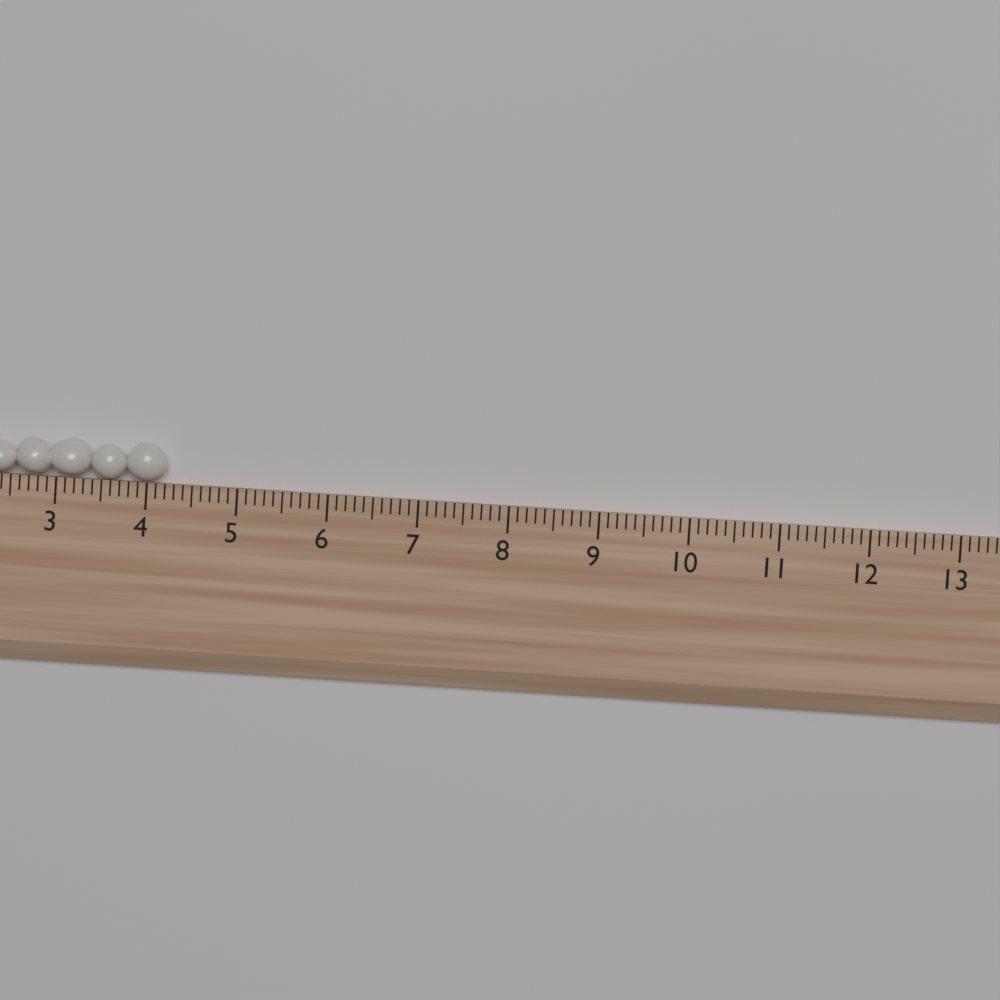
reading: 4.2 (no unit)
